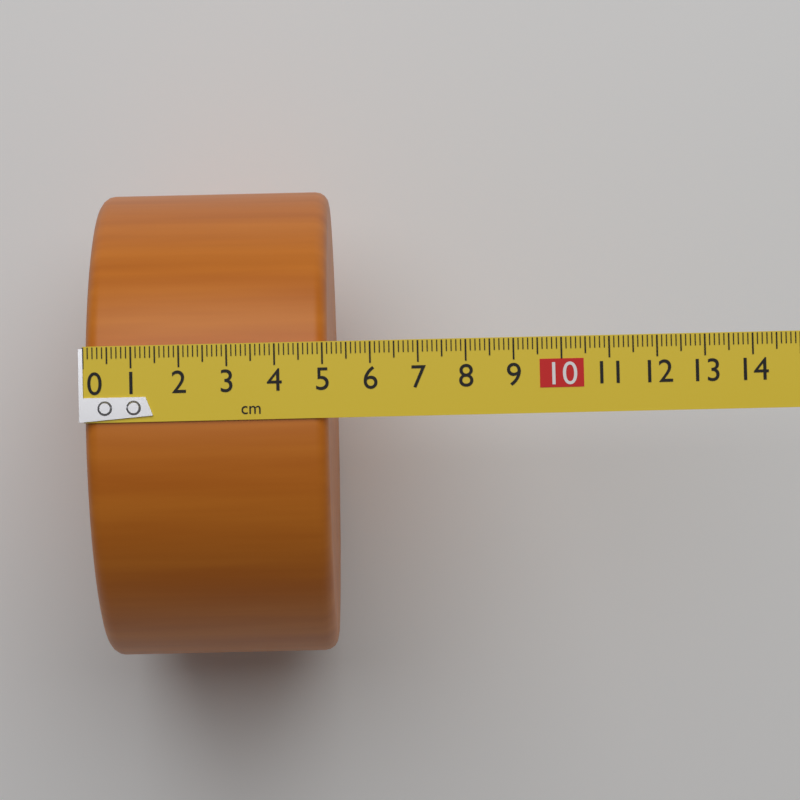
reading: 5.1 cm
